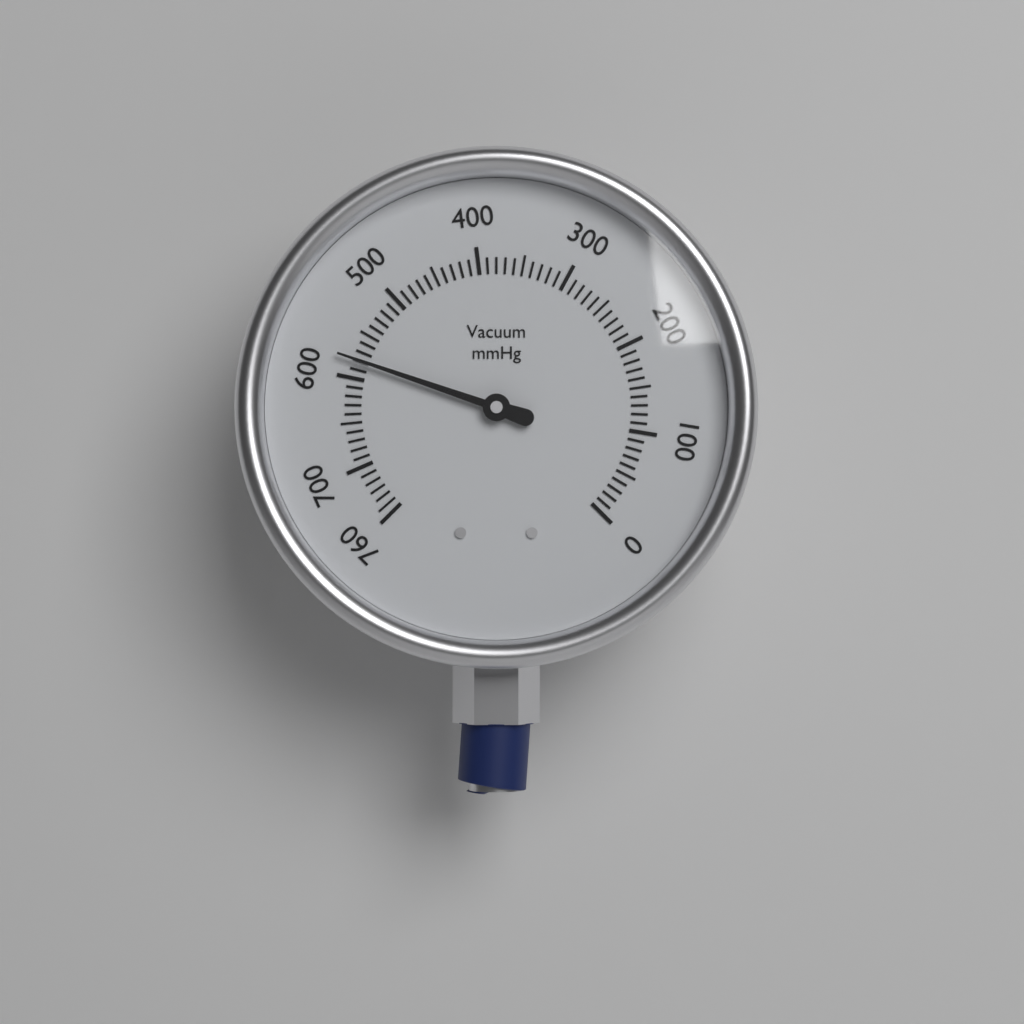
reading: 580 mmHg
